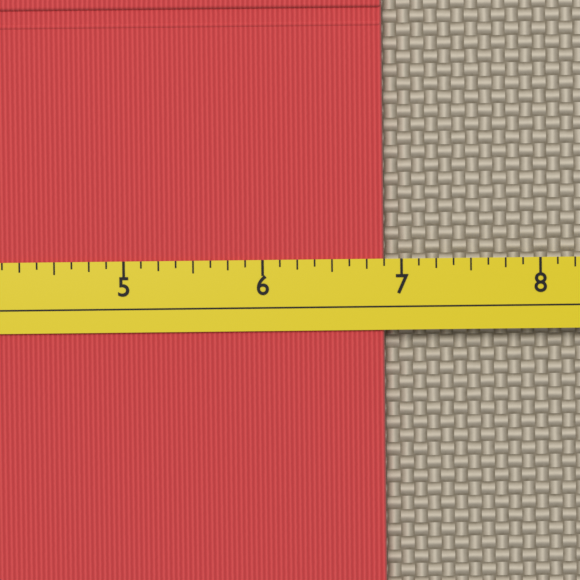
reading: 6.875 (no unit)
